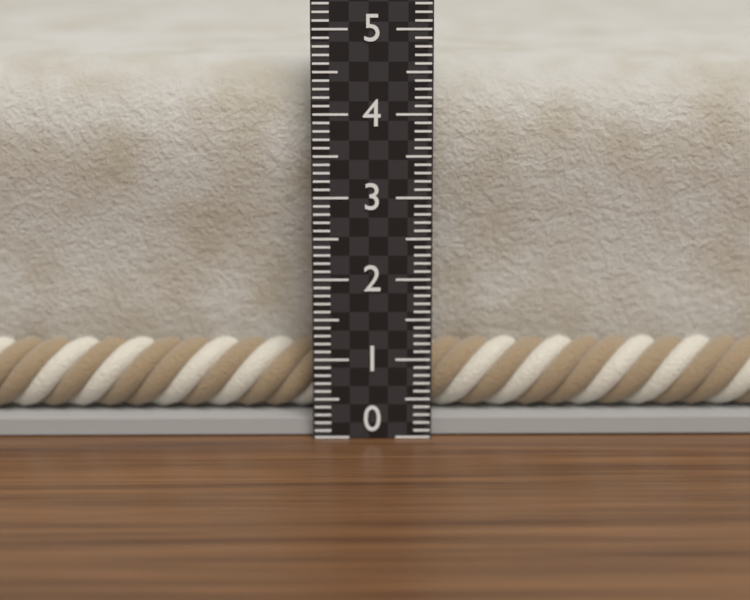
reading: 4.6 (no unit)
